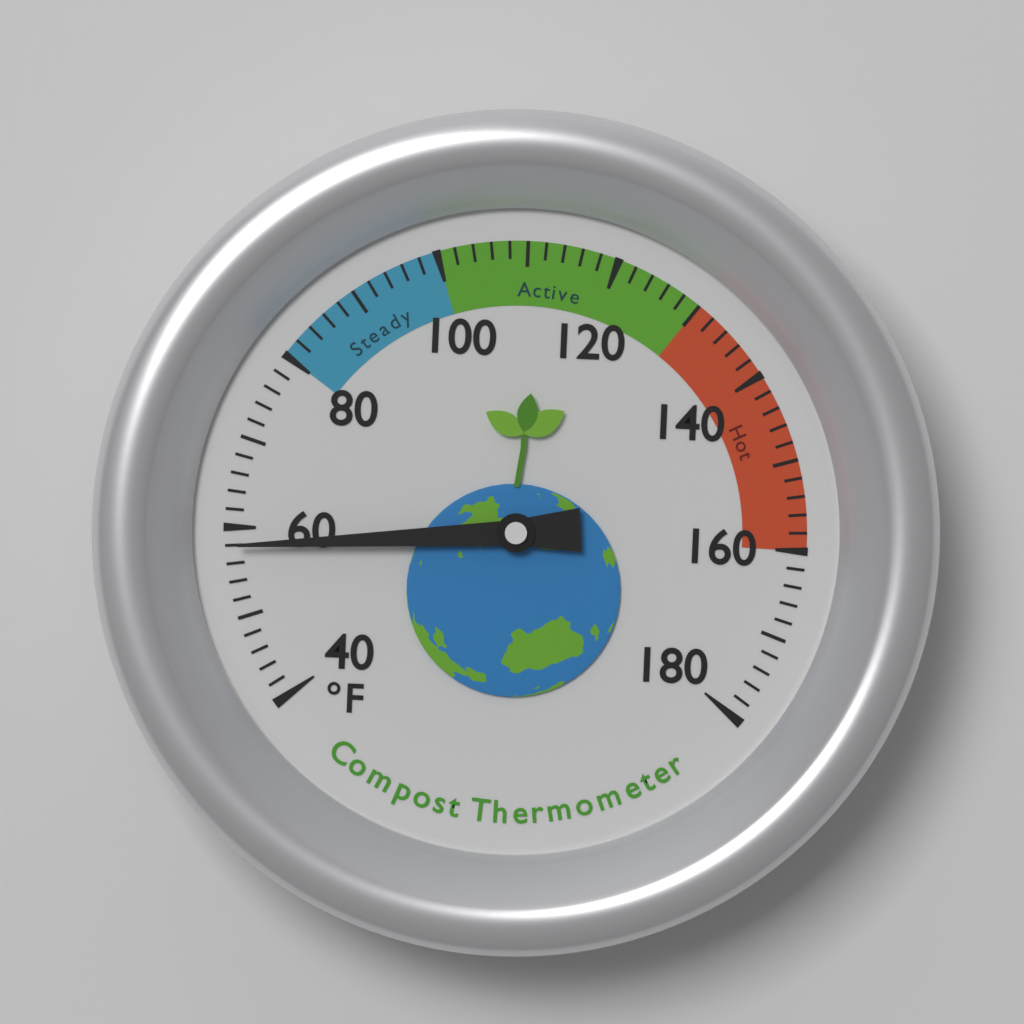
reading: 58 °F
